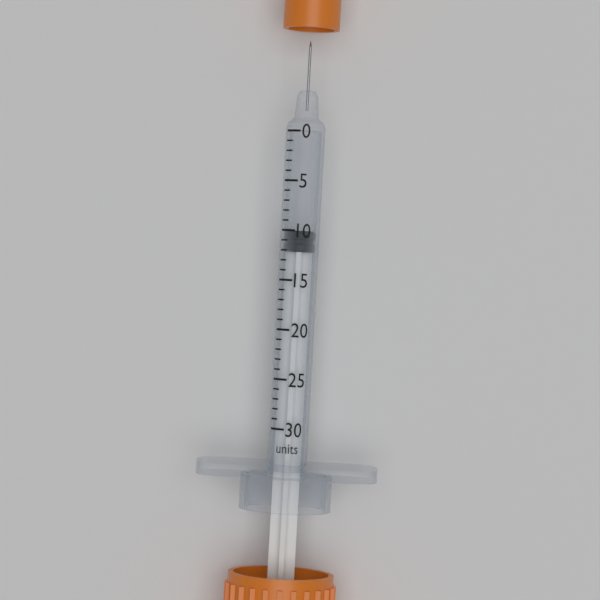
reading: 10 units
